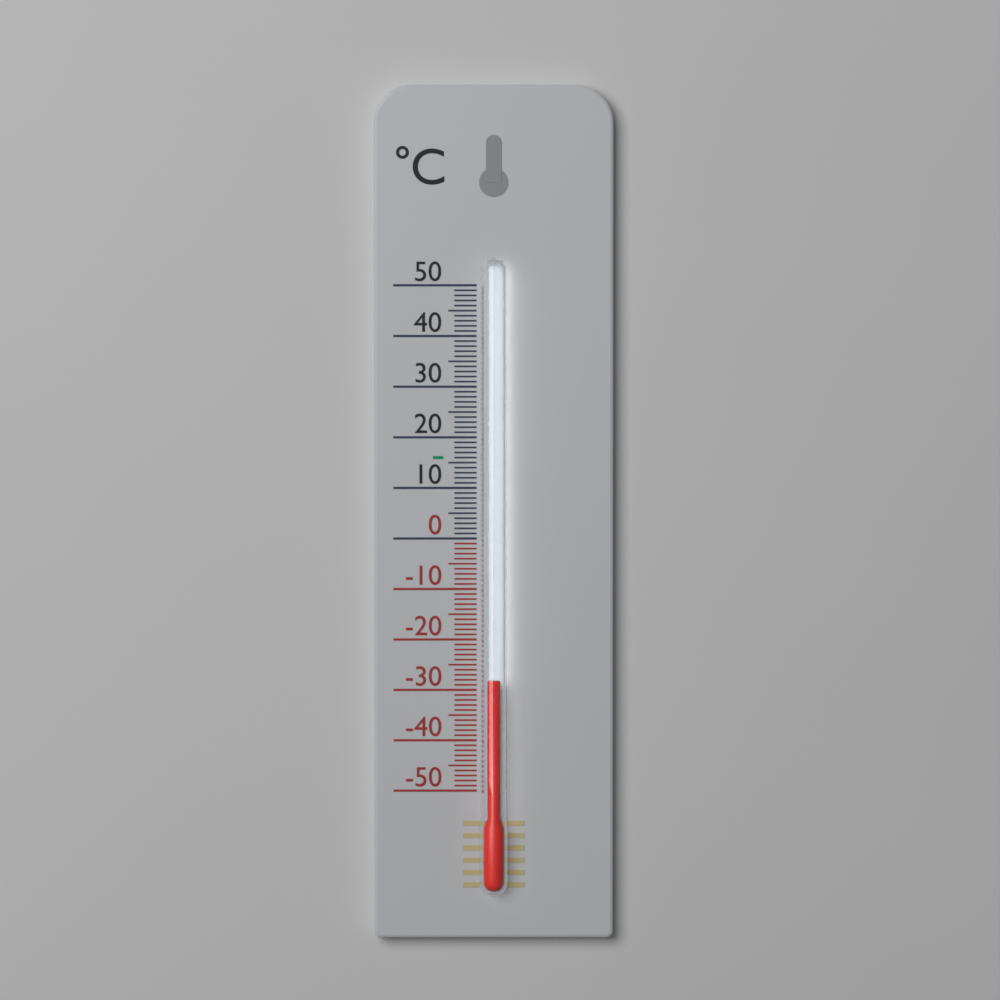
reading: -28 °C
